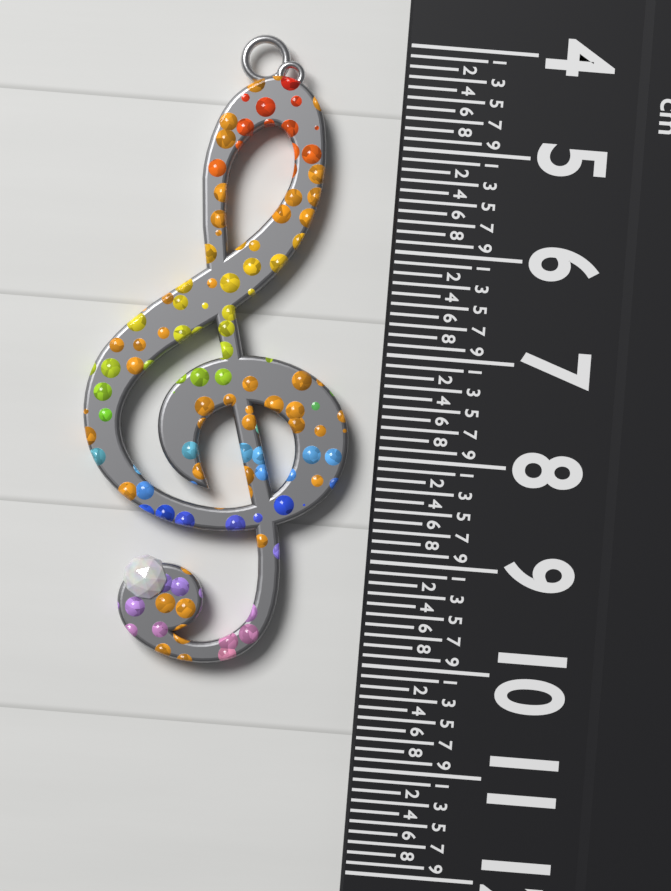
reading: 10.1 cm
